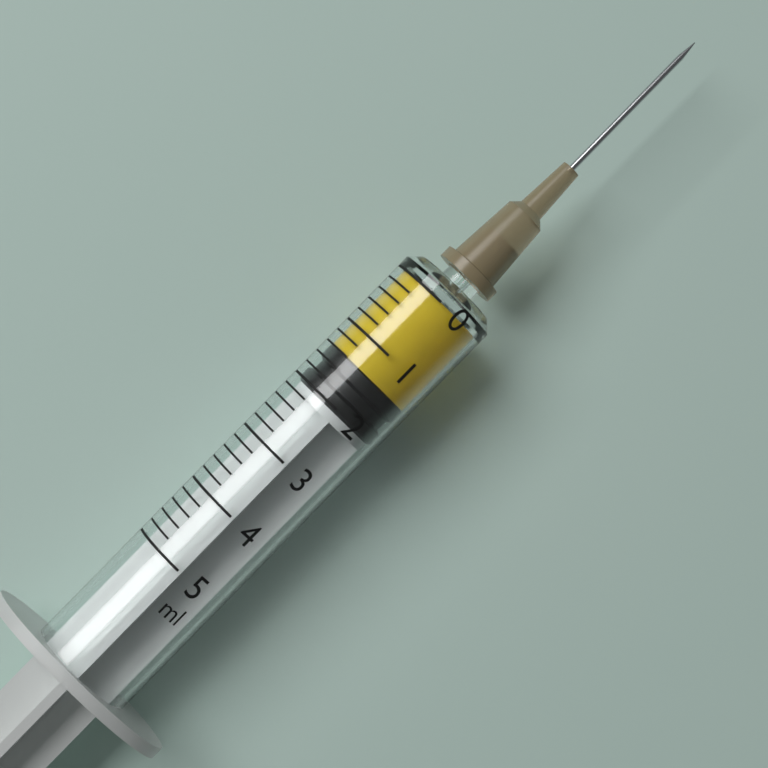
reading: 1.4 ml
